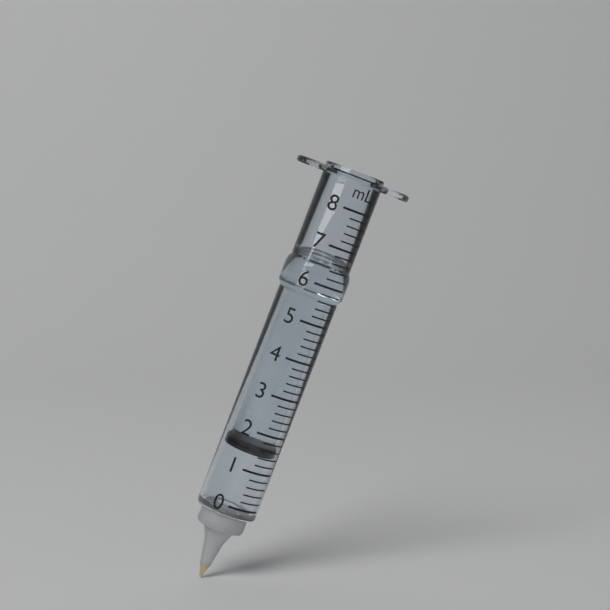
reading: 1.4 ml
